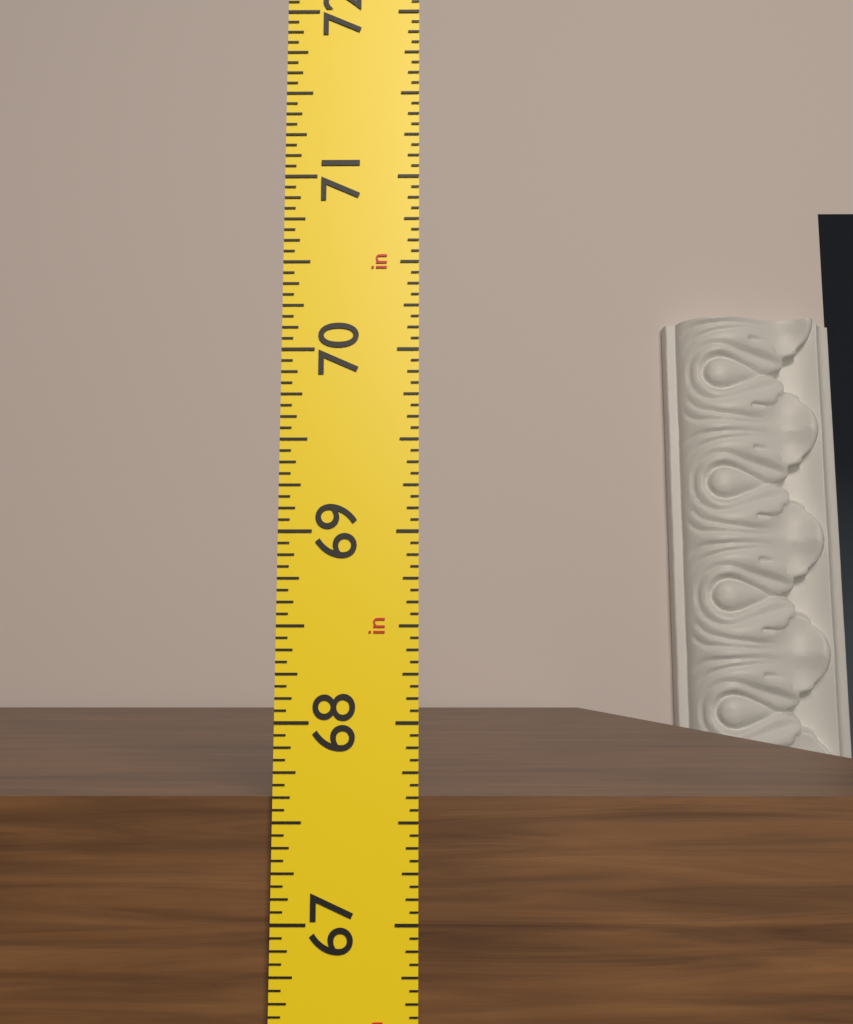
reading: 67.6250 in
